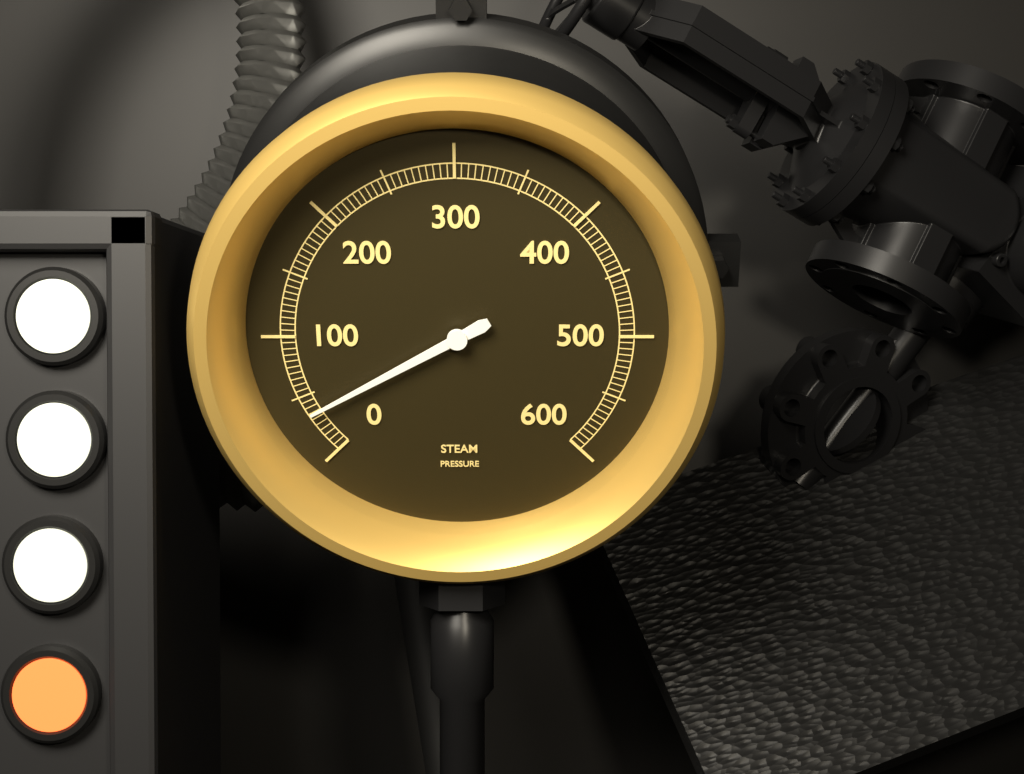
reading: 35 (no unit)
